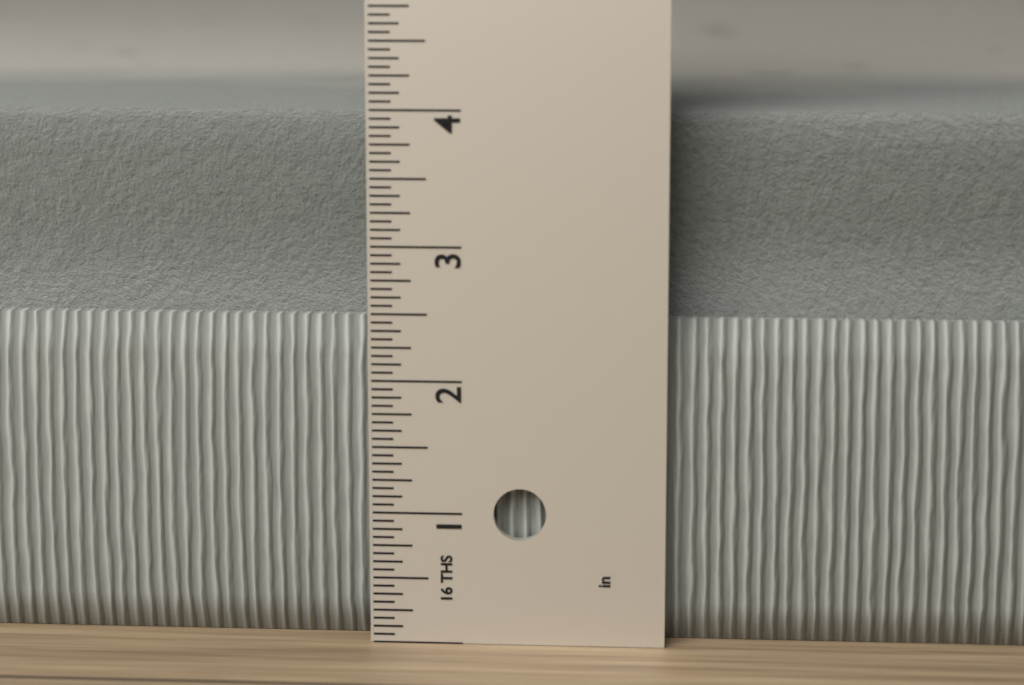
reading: 3.9375 in
